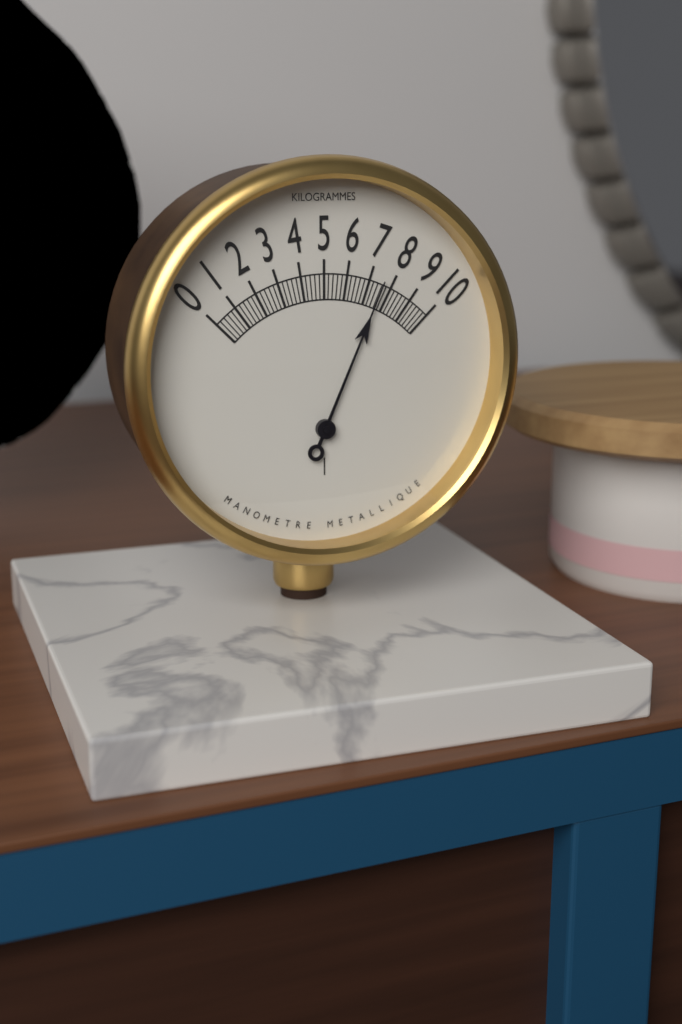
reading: 7.6 kg
